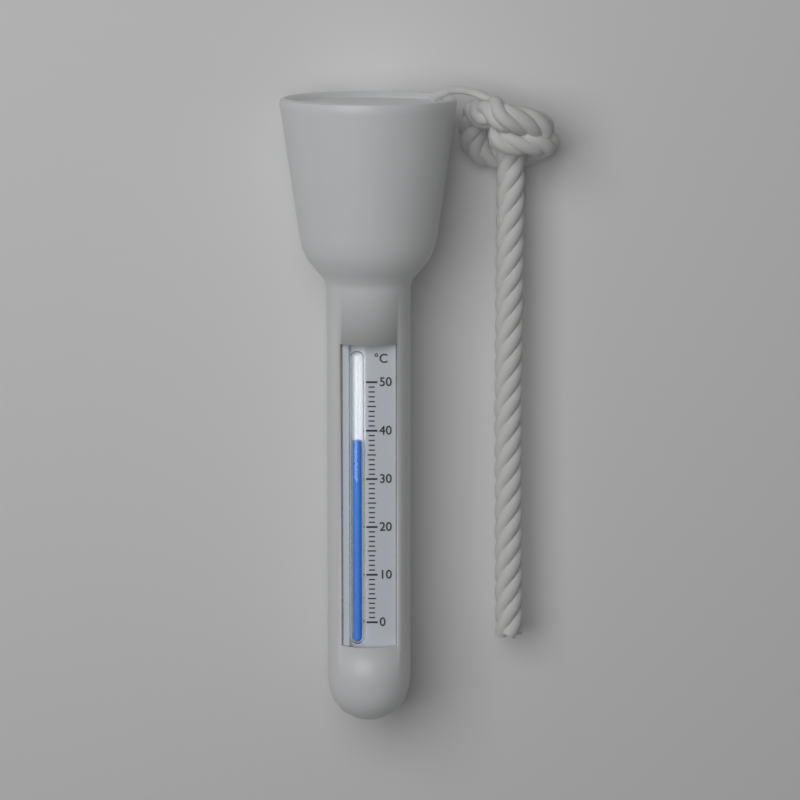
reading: 38 °C
